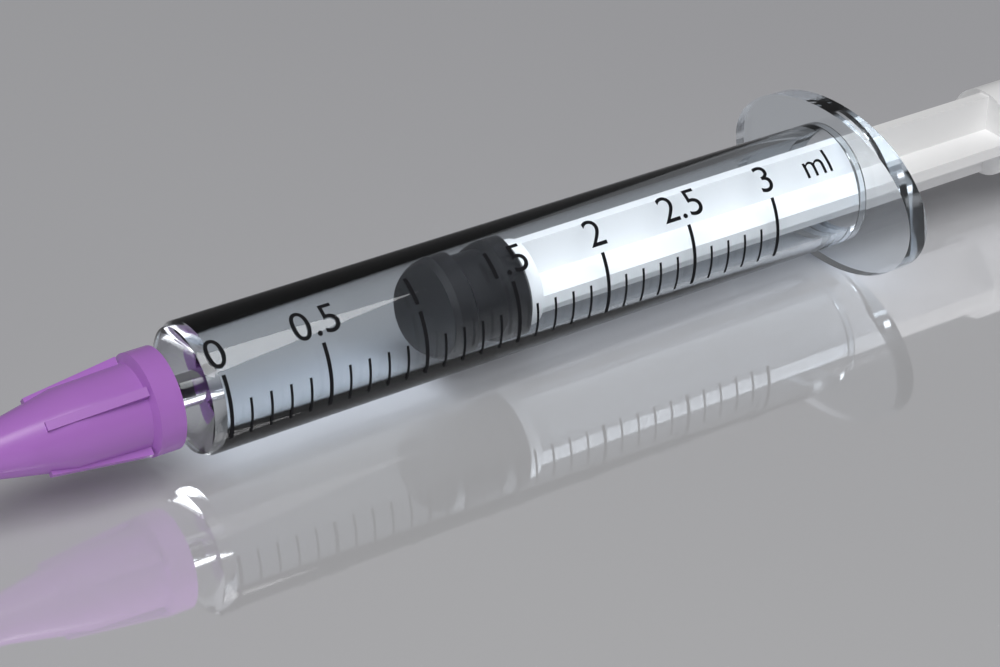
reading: 1.2 ml
